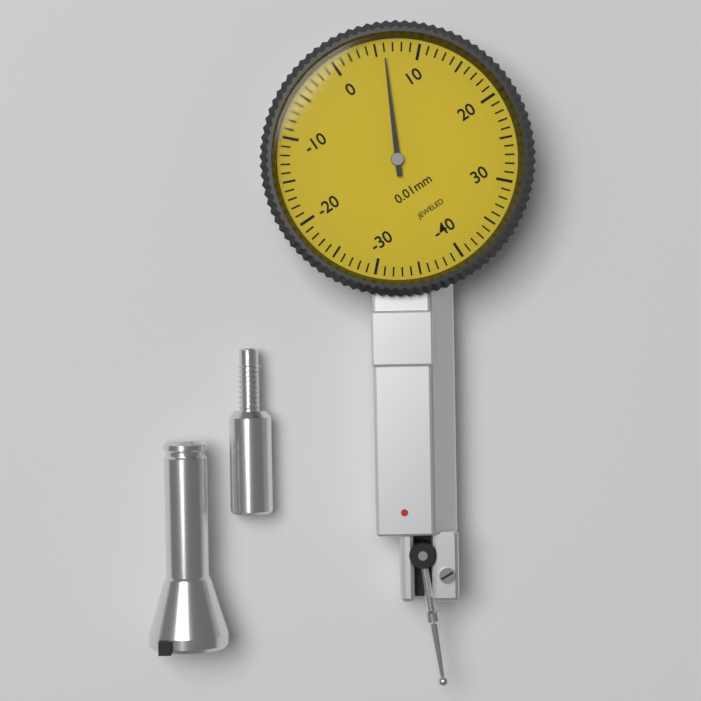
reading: 6 0.01mm
